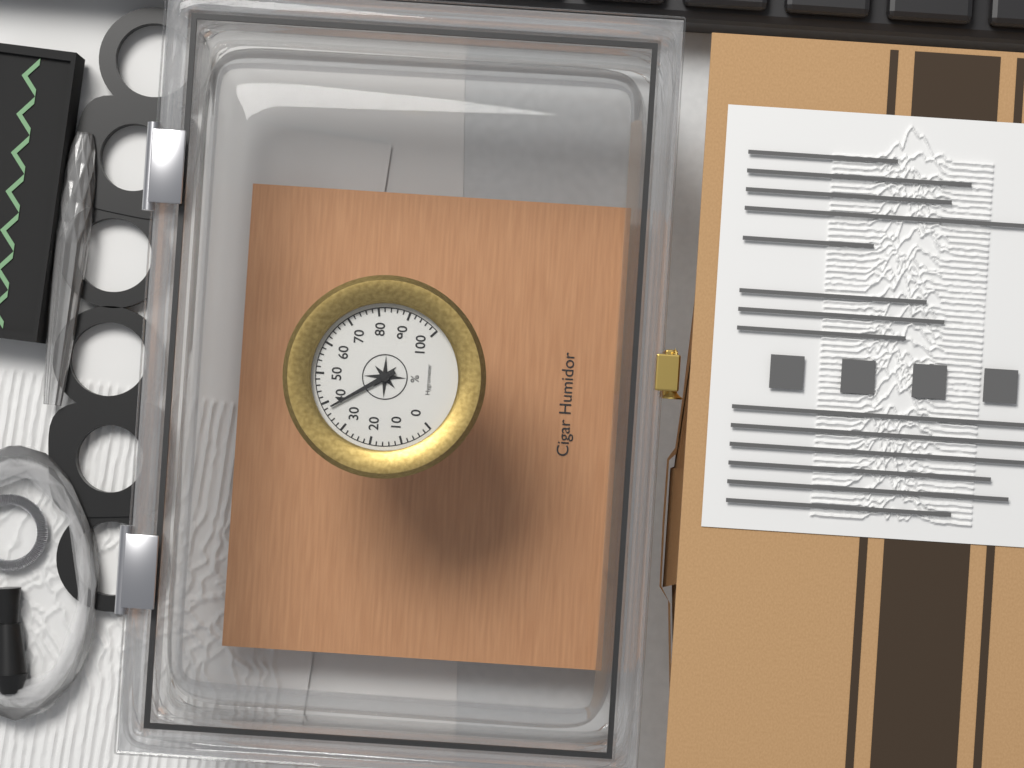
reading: 38 %
